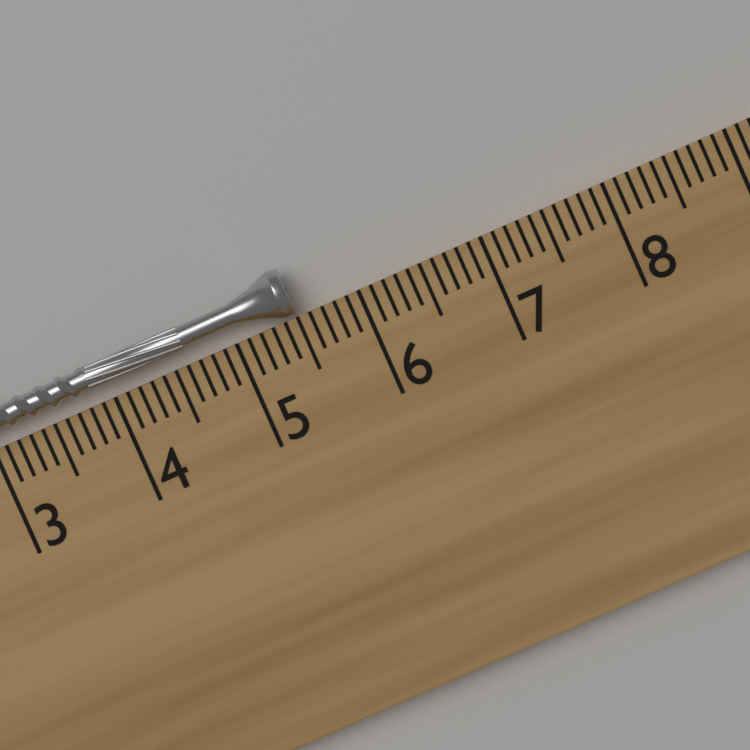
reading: 5.5 cm
